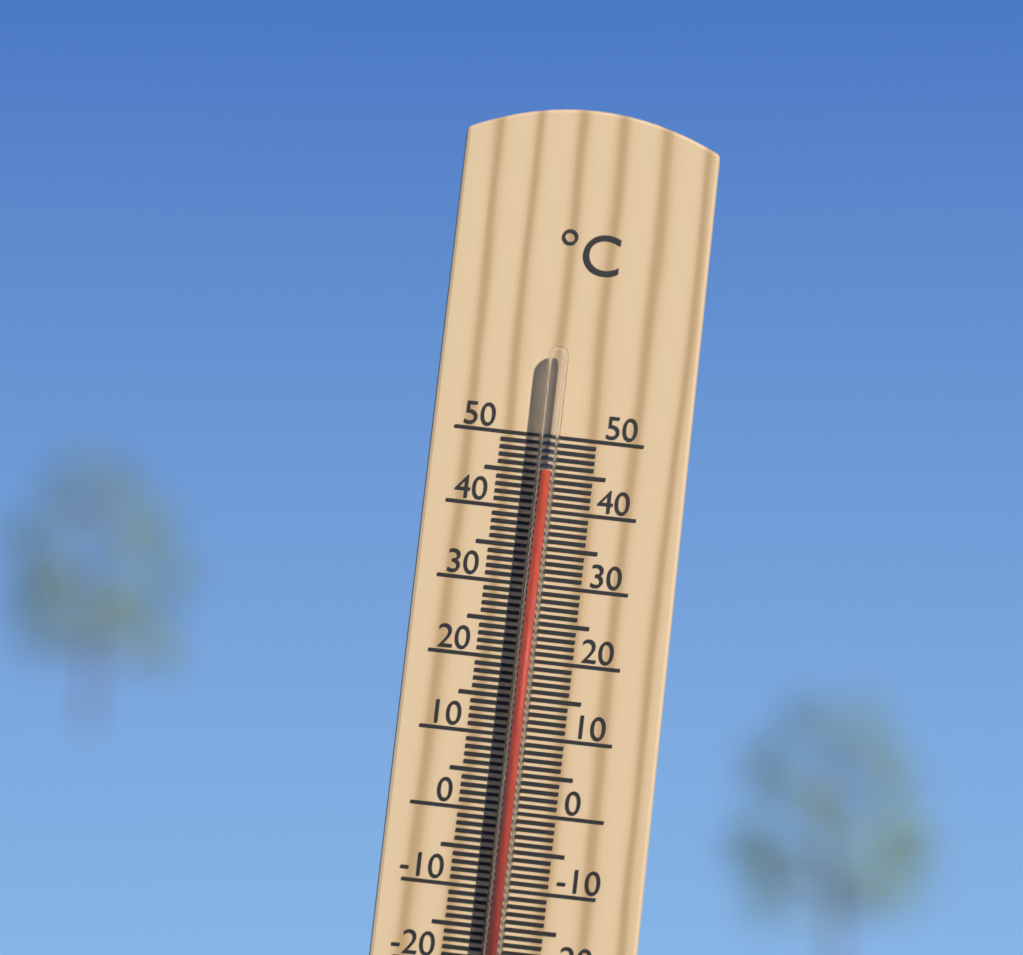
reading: 45 °C
